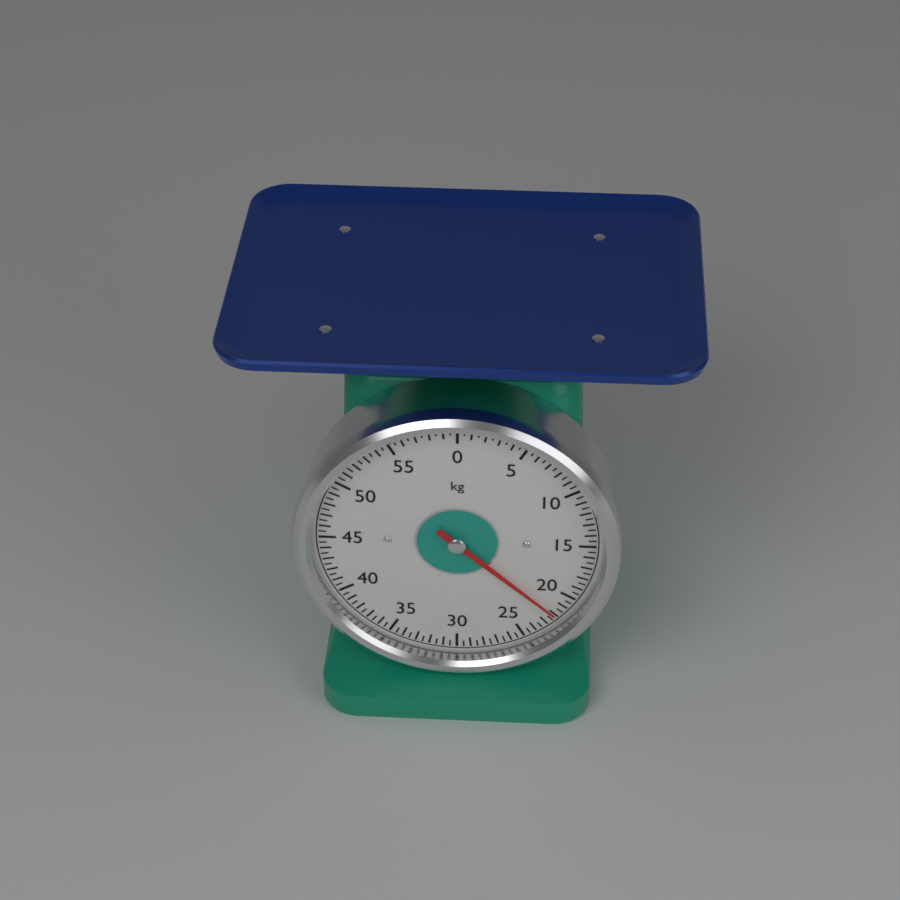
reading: 22.0 kg
